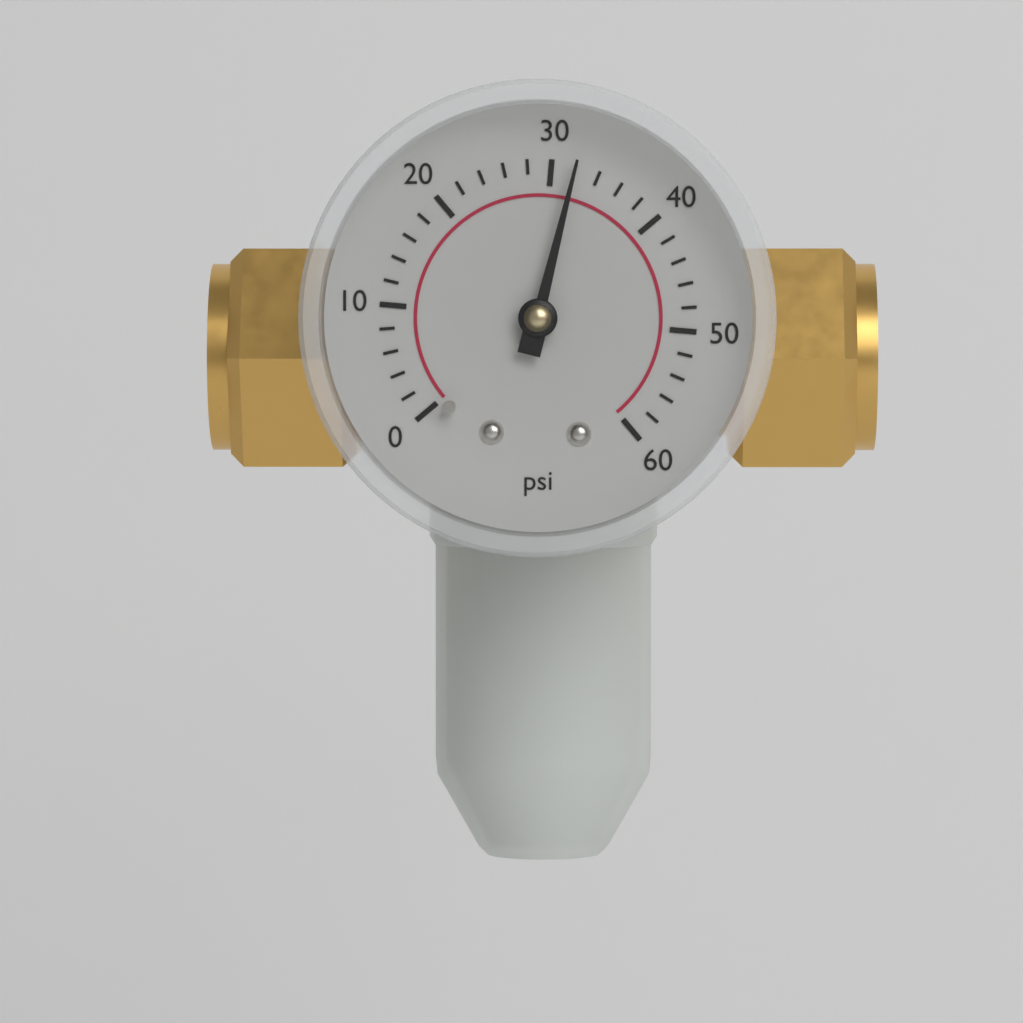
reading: 32 psi
